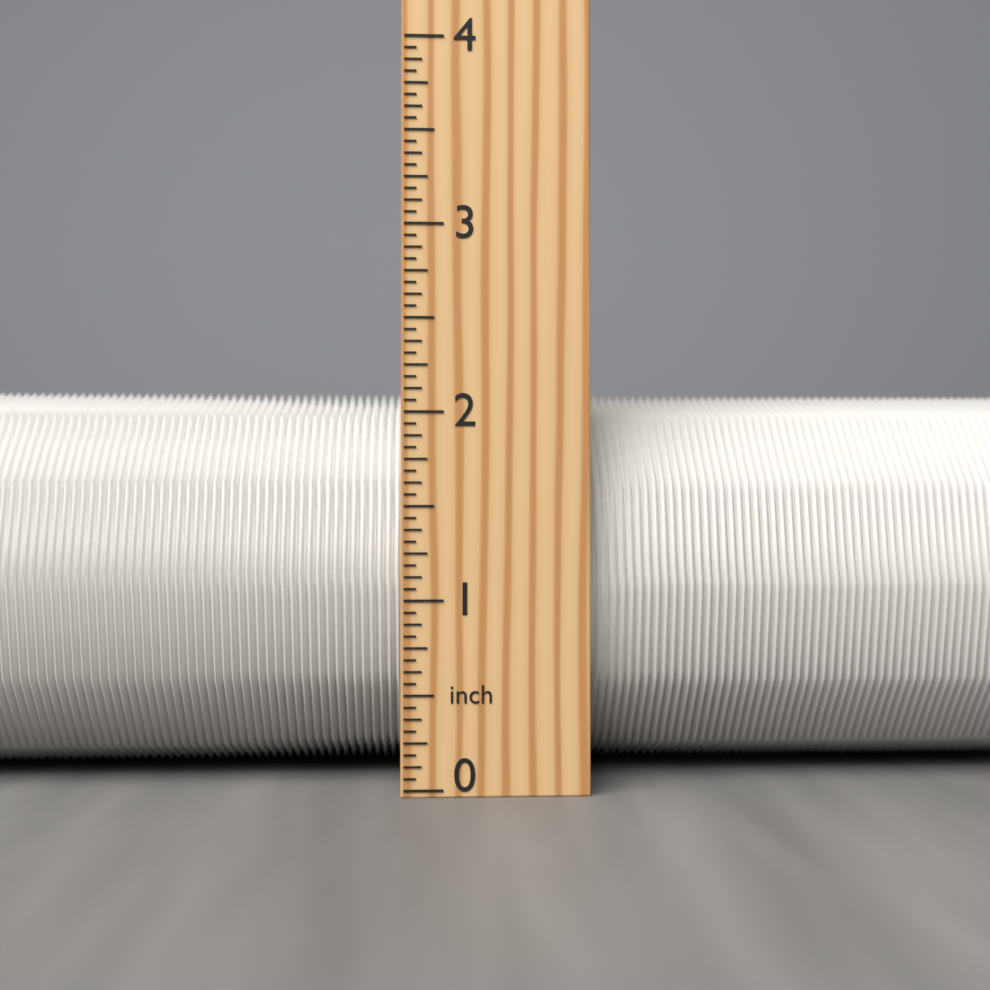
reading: 2.1875 inch
